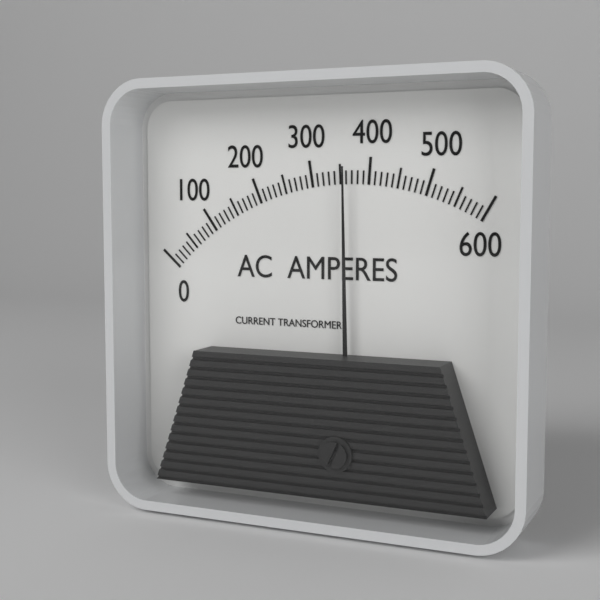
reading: 360 A
